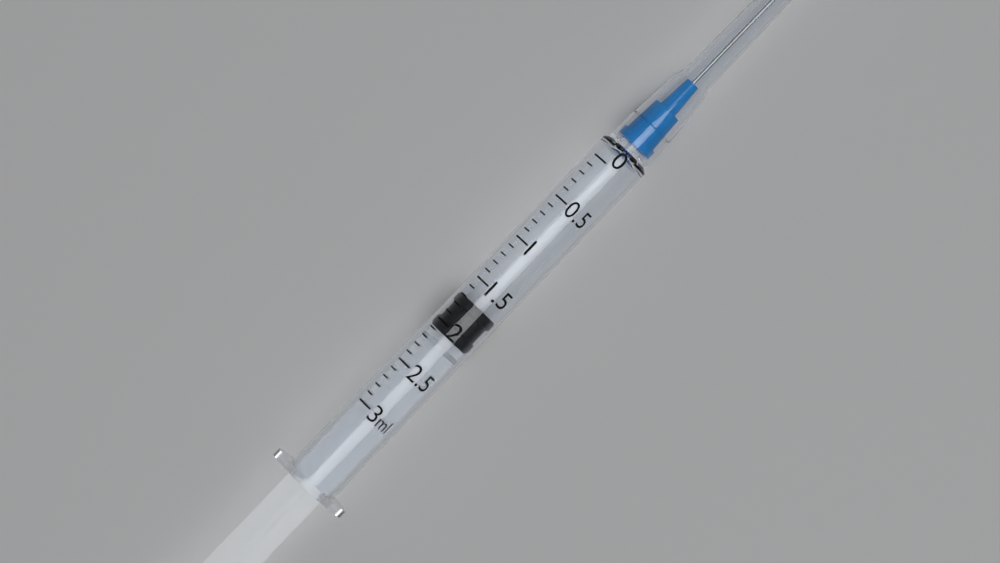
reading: 1.7 ml
